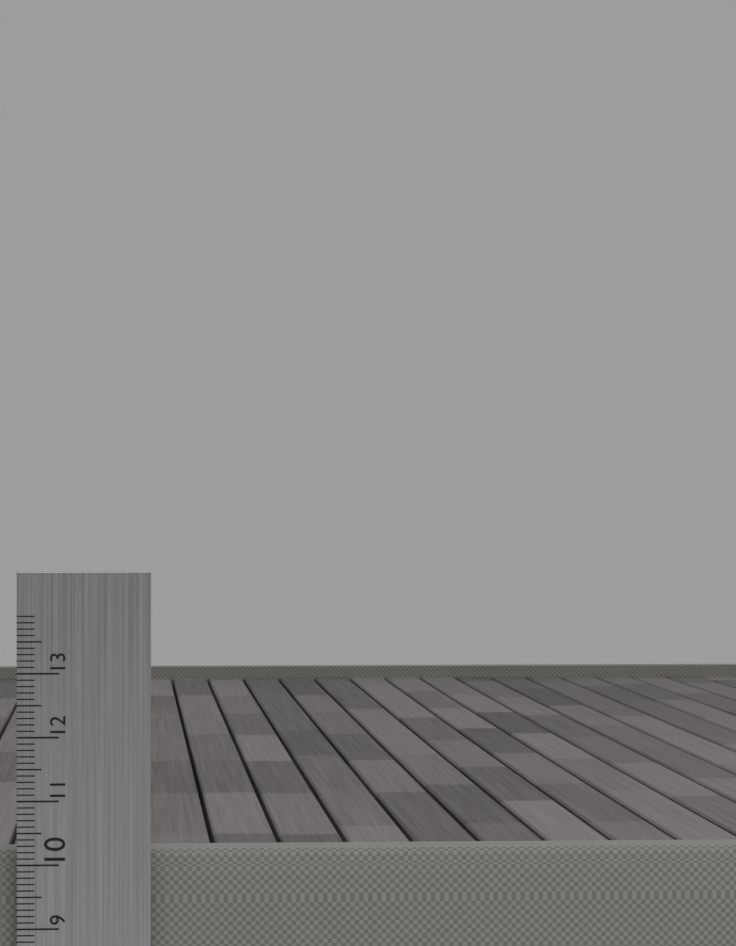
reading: 10.2 cm
